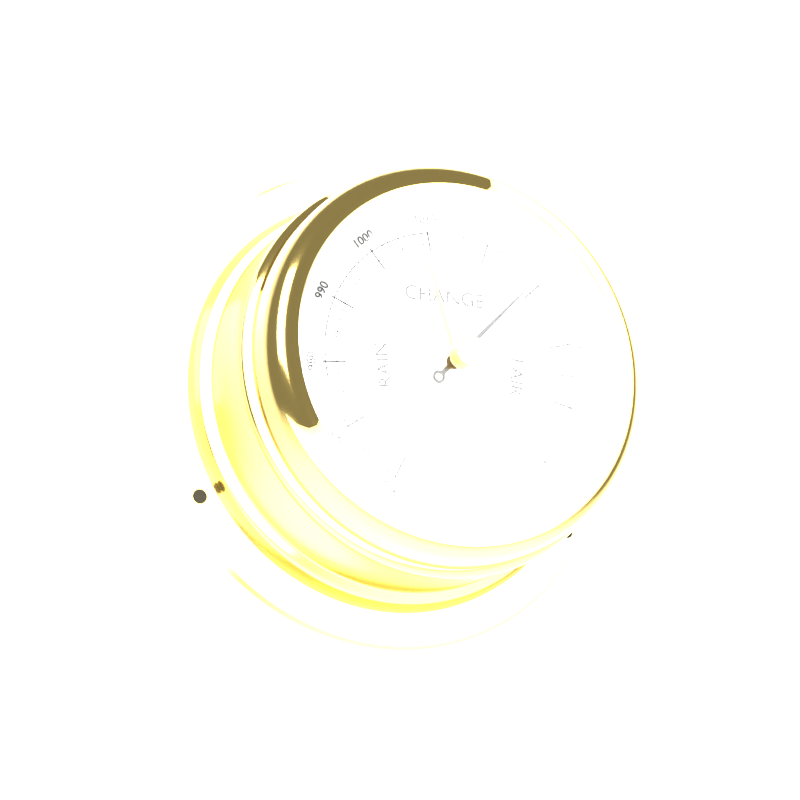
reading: 1029 mbar
